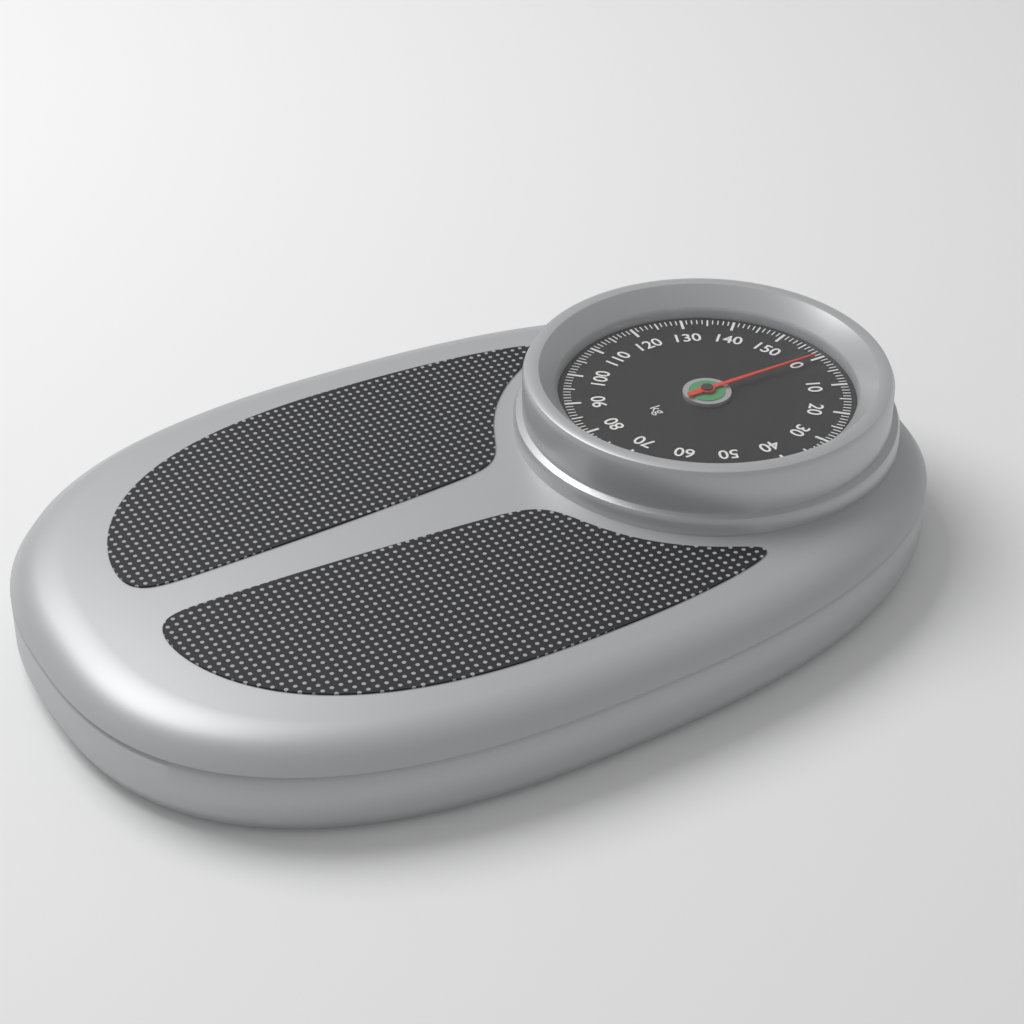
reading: 0 kg
